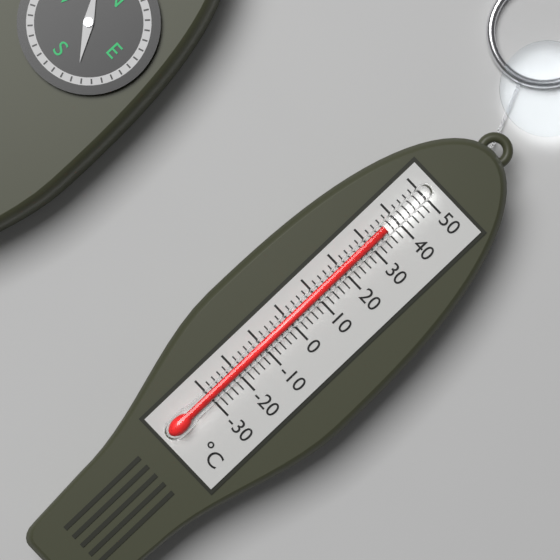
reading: 36 °C
